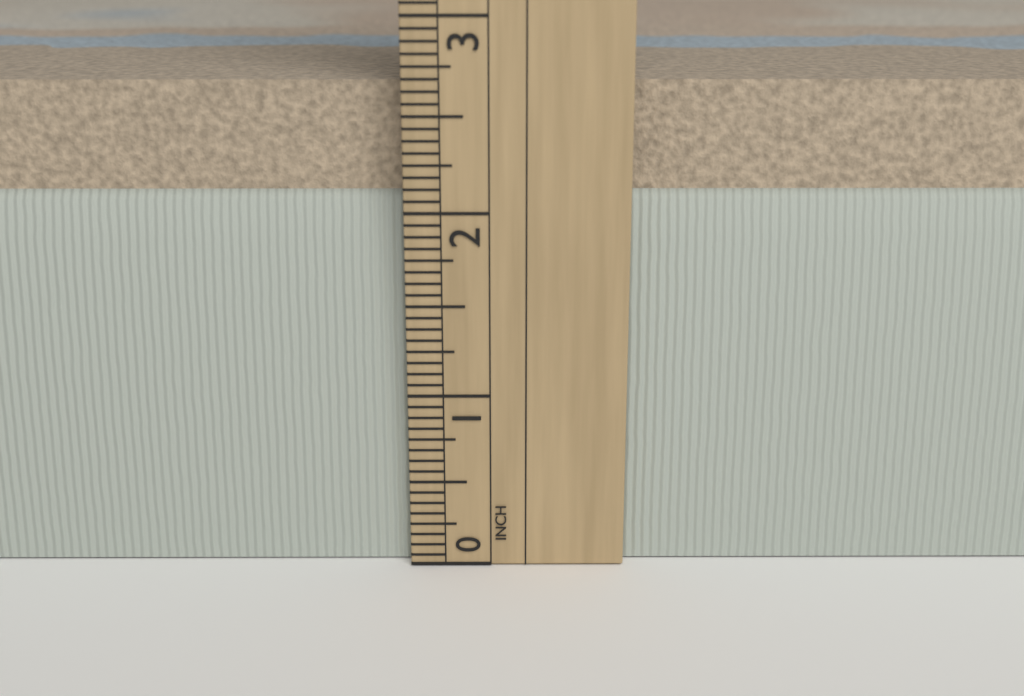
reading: 2.6875 in
